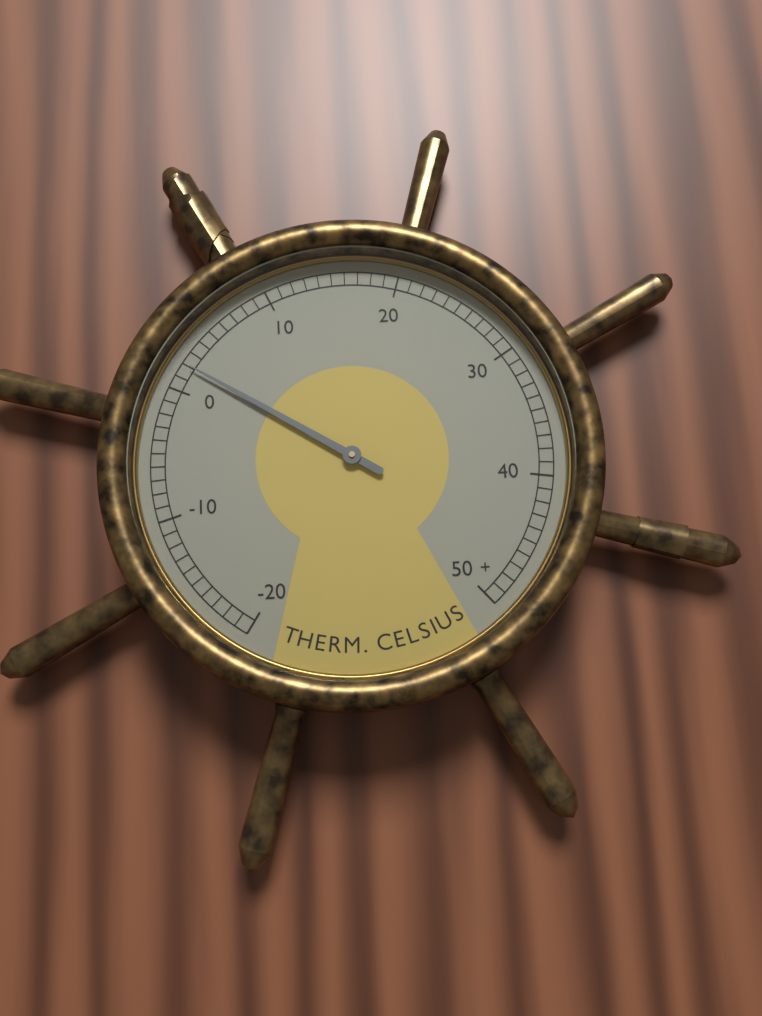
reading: 2 °C
